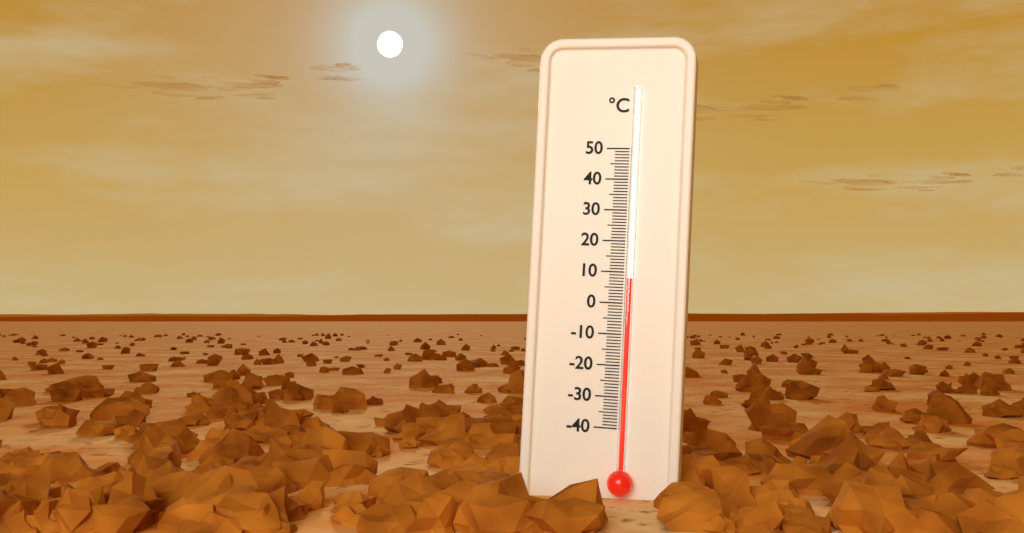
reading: 8 °C
